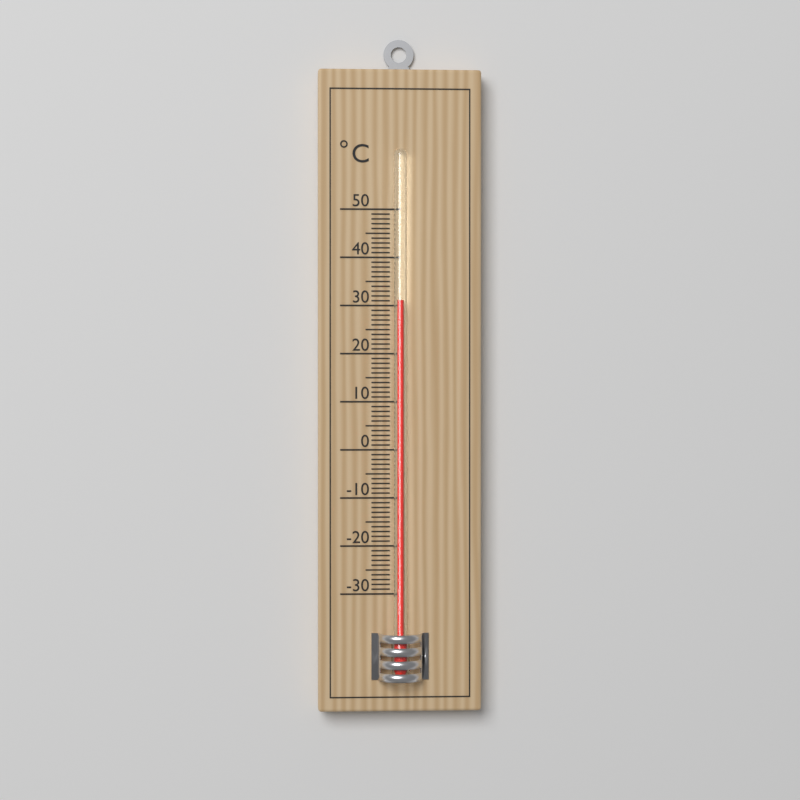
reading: 31 °C
